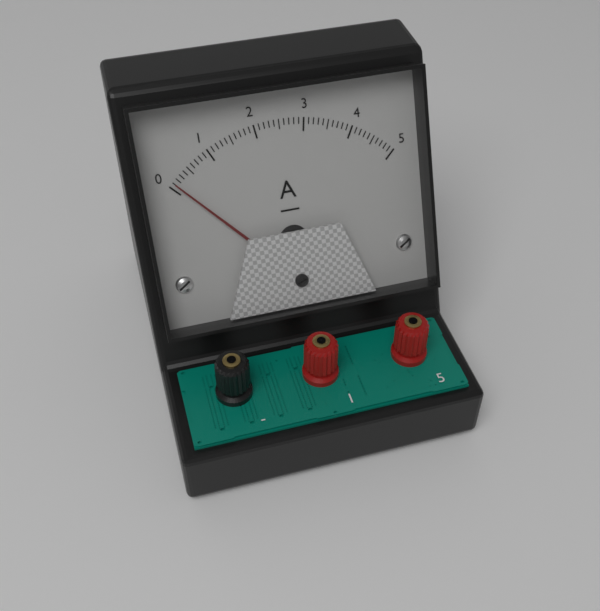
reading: 0.1 A
